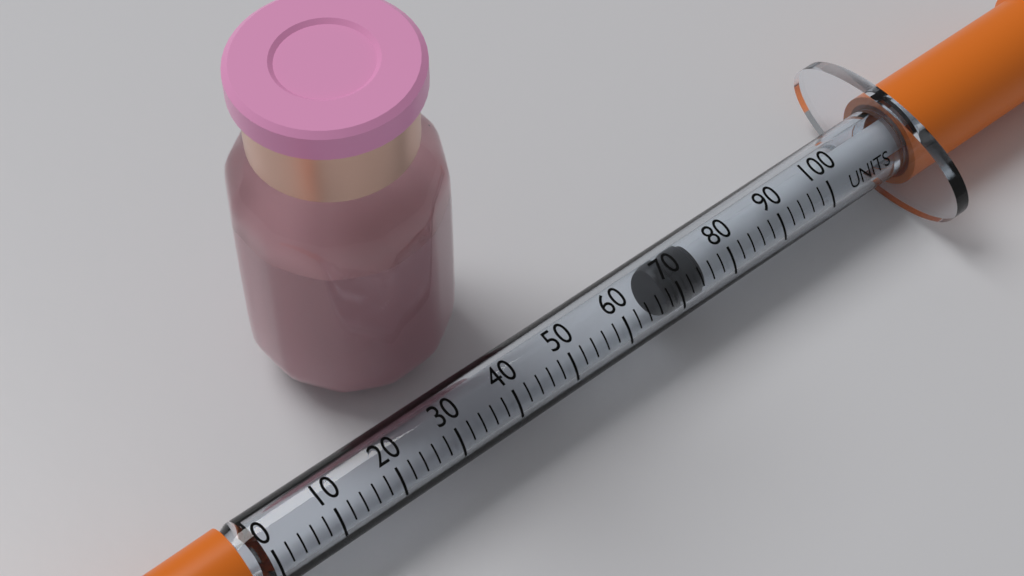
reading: 68 units
